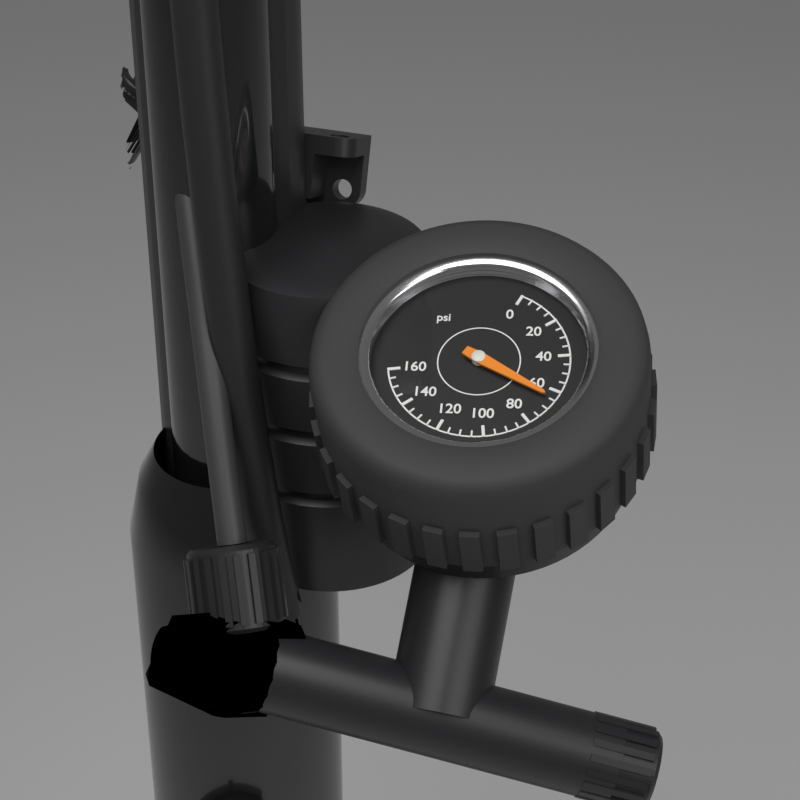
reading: 65 psi
